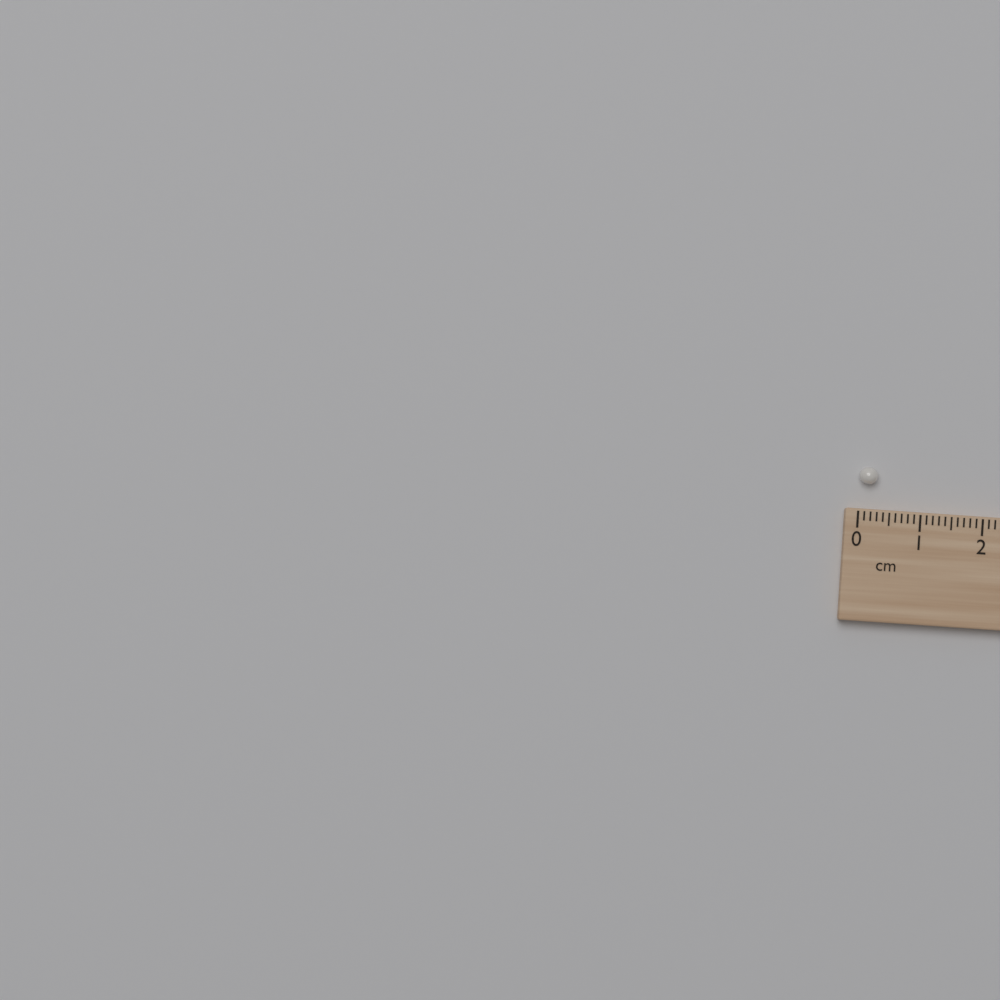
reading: 0.3 cm
